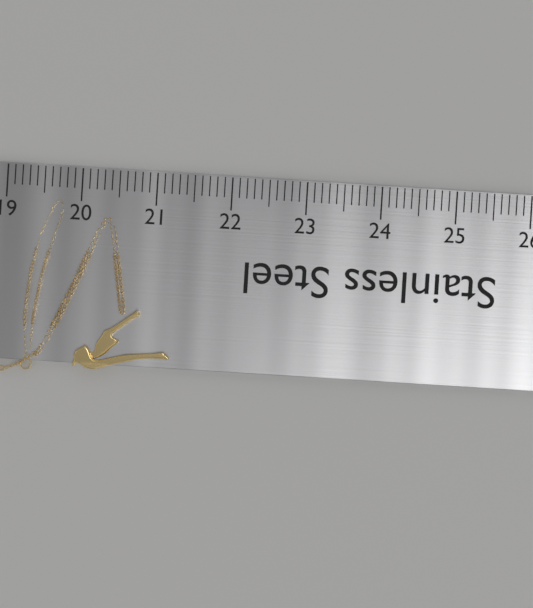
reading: 21.3 (no unit)
